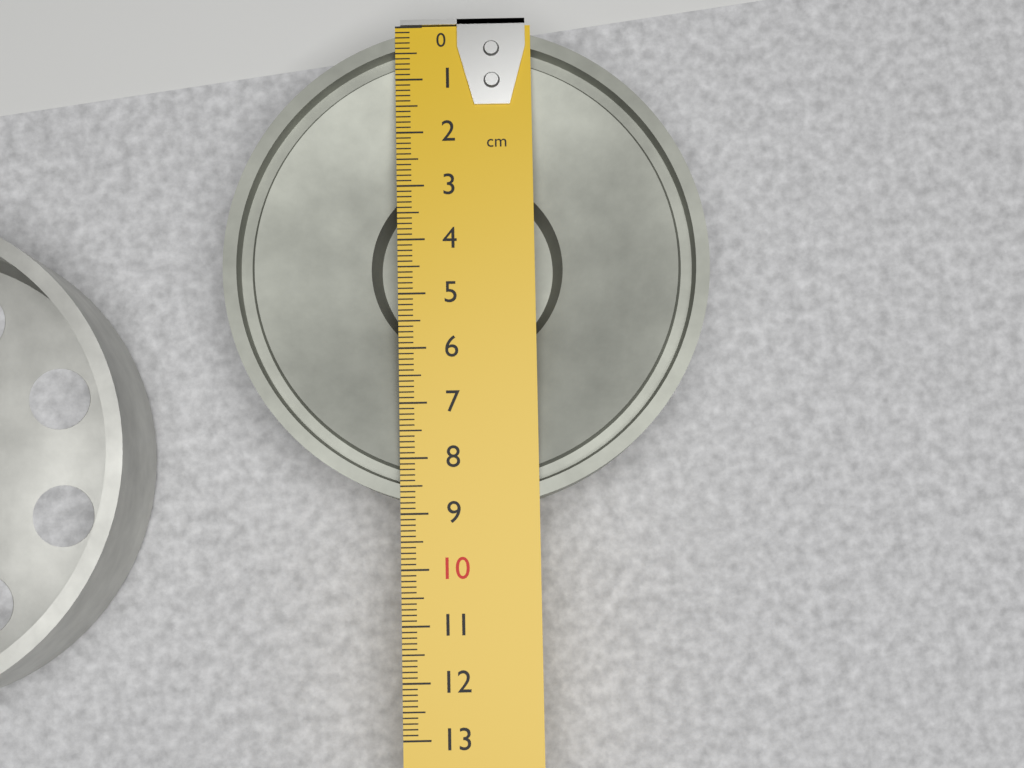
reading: 8.9 cm
